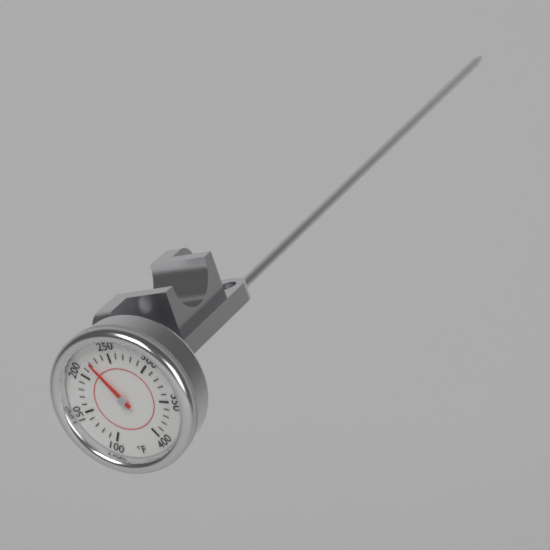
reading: 220 °F
